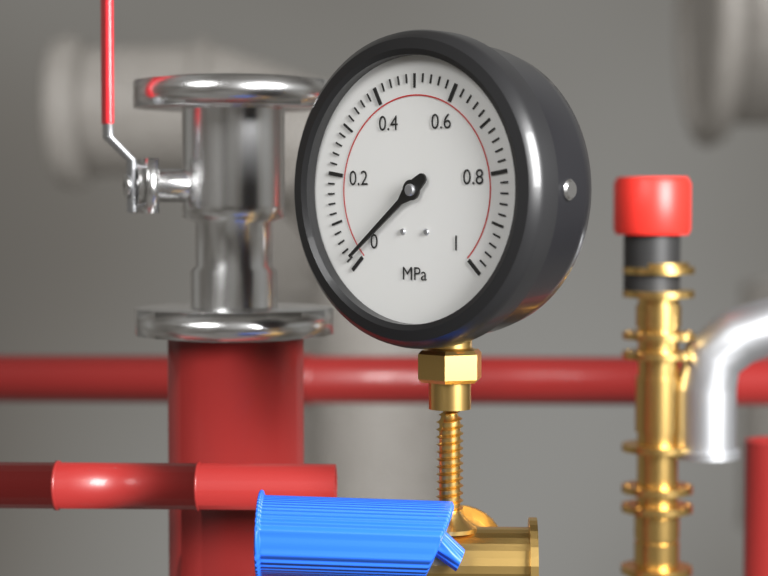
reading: 0.02 MPa
